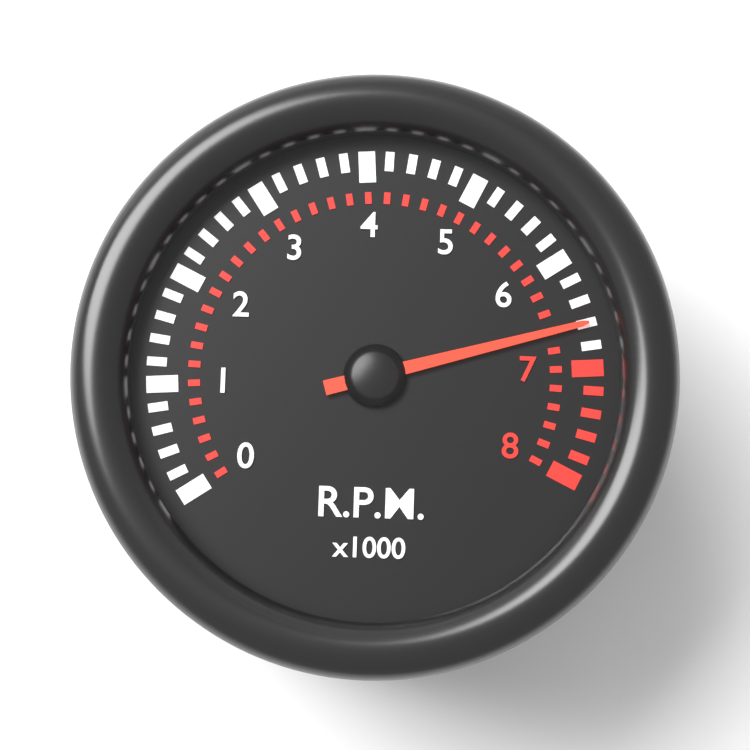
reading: 6.6 x1000 RPM
